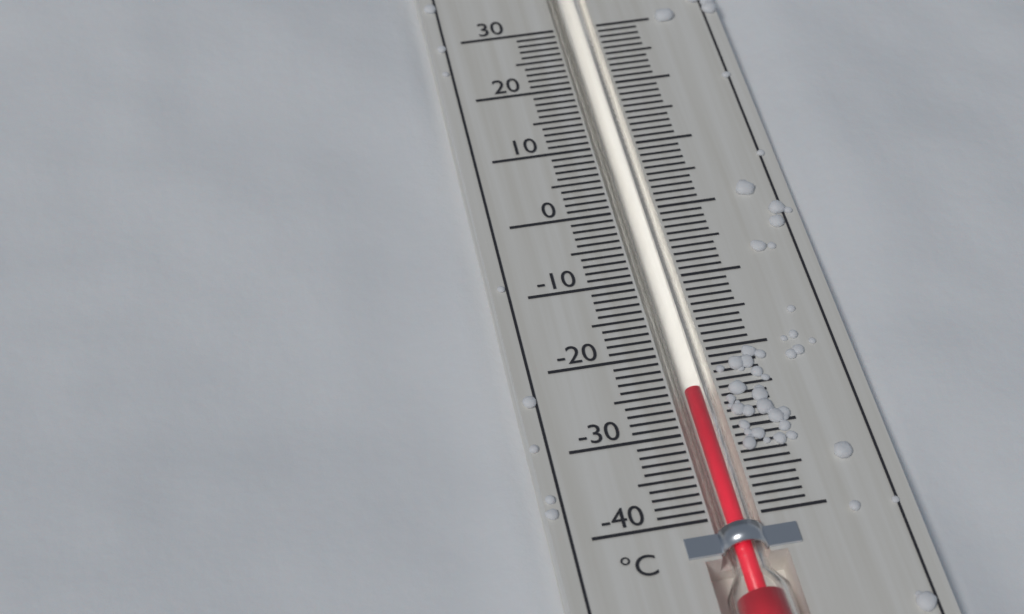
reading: -25 °C
